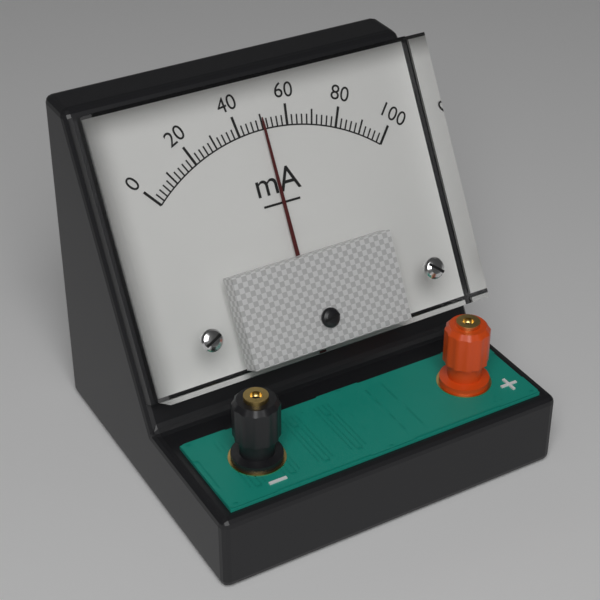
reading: 50 mA
